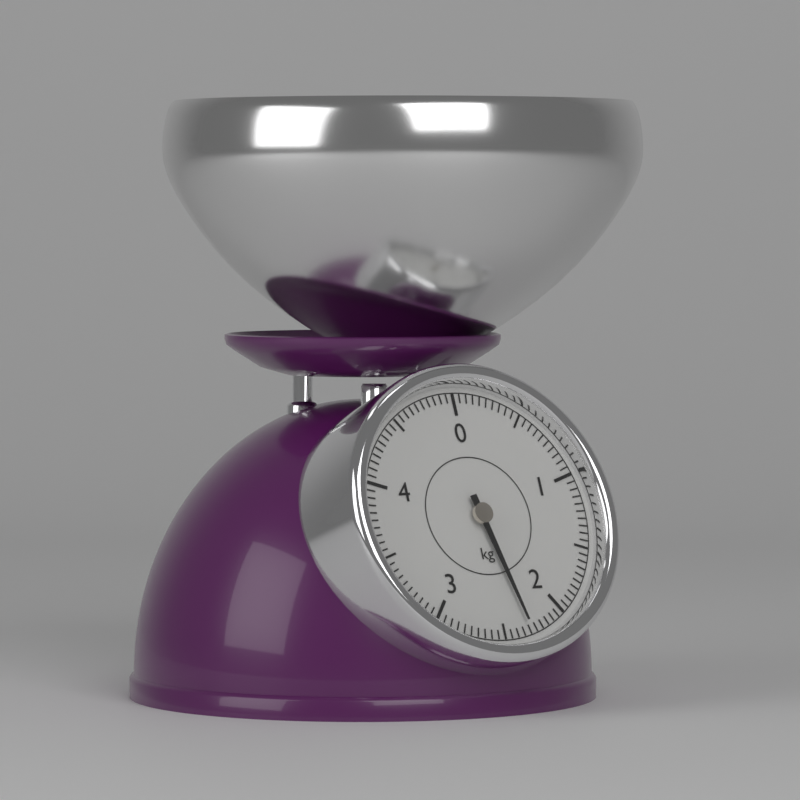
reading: 2.30 kg
